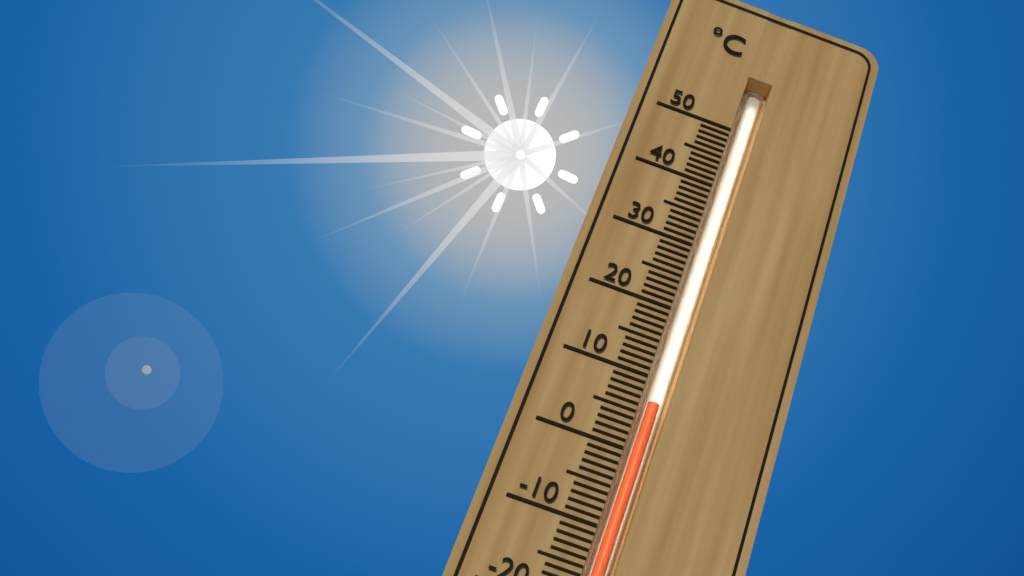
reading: 7 °C
